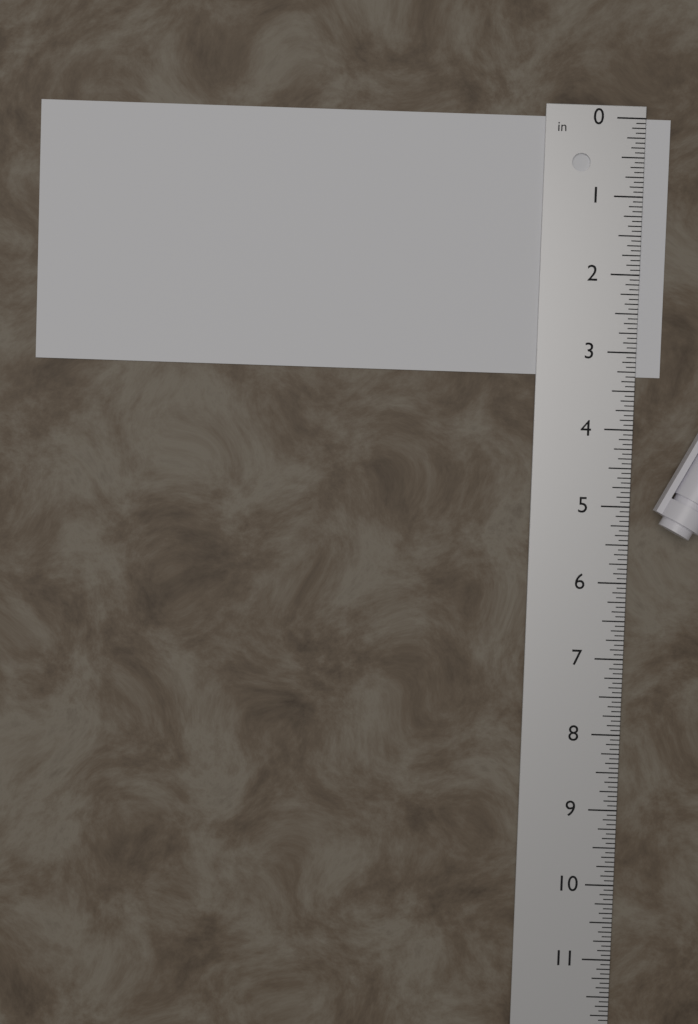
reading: 3.3125 in
